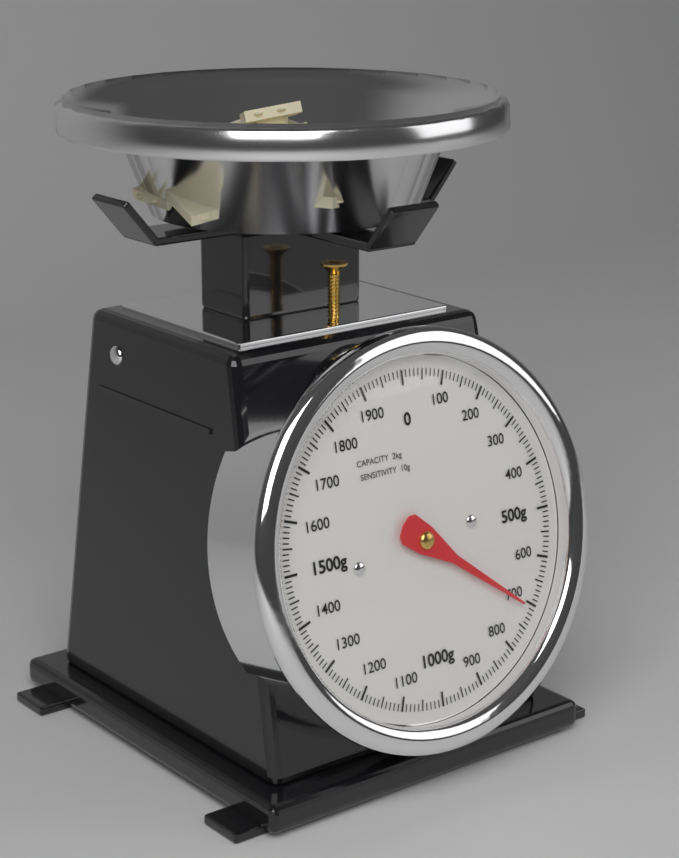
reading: 710 g
